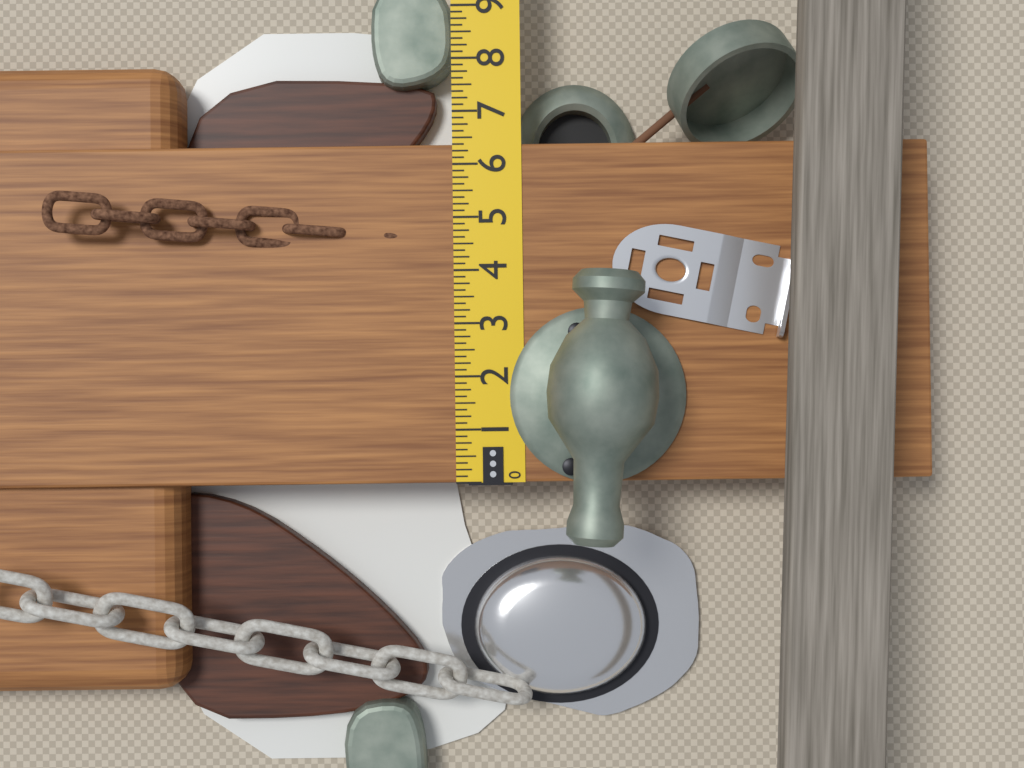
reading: 6.375 in
